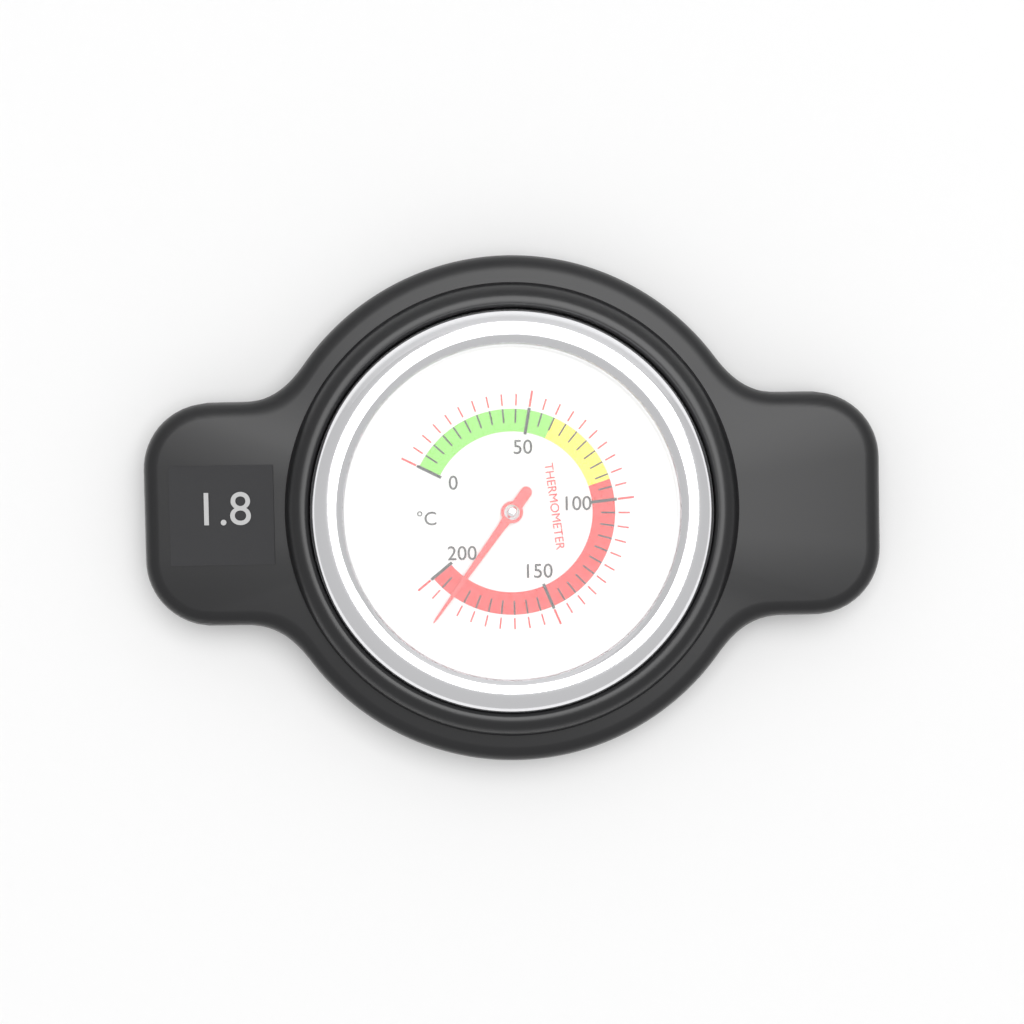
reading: 190 °C
